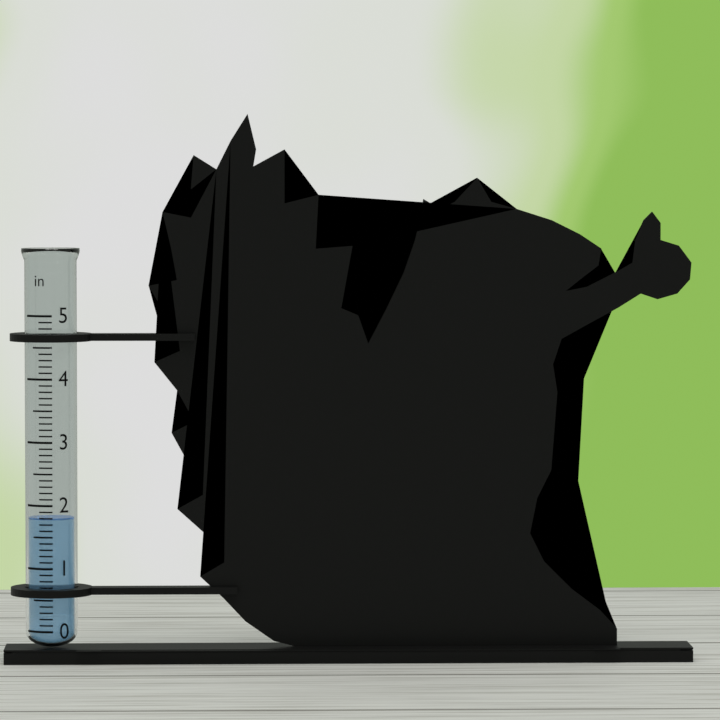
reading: 1.8 in
